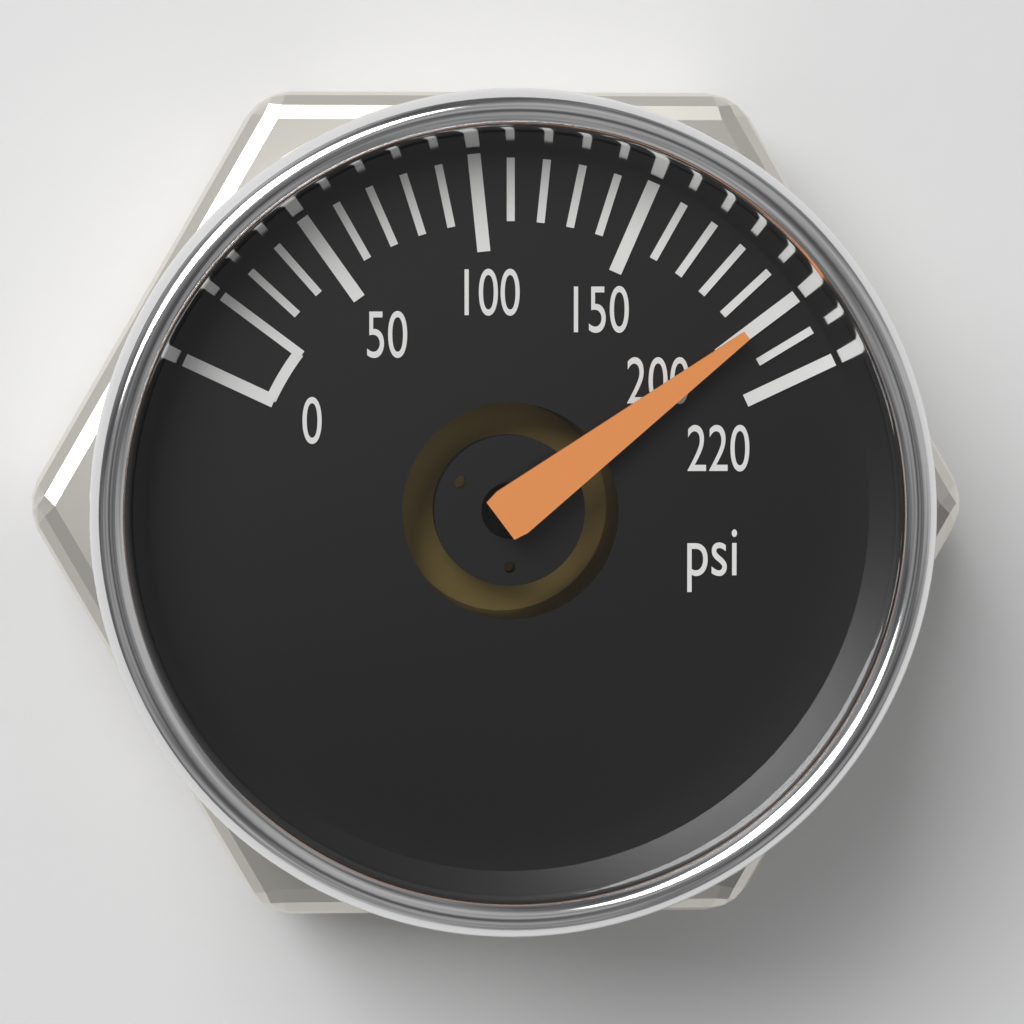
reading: 200 psi
